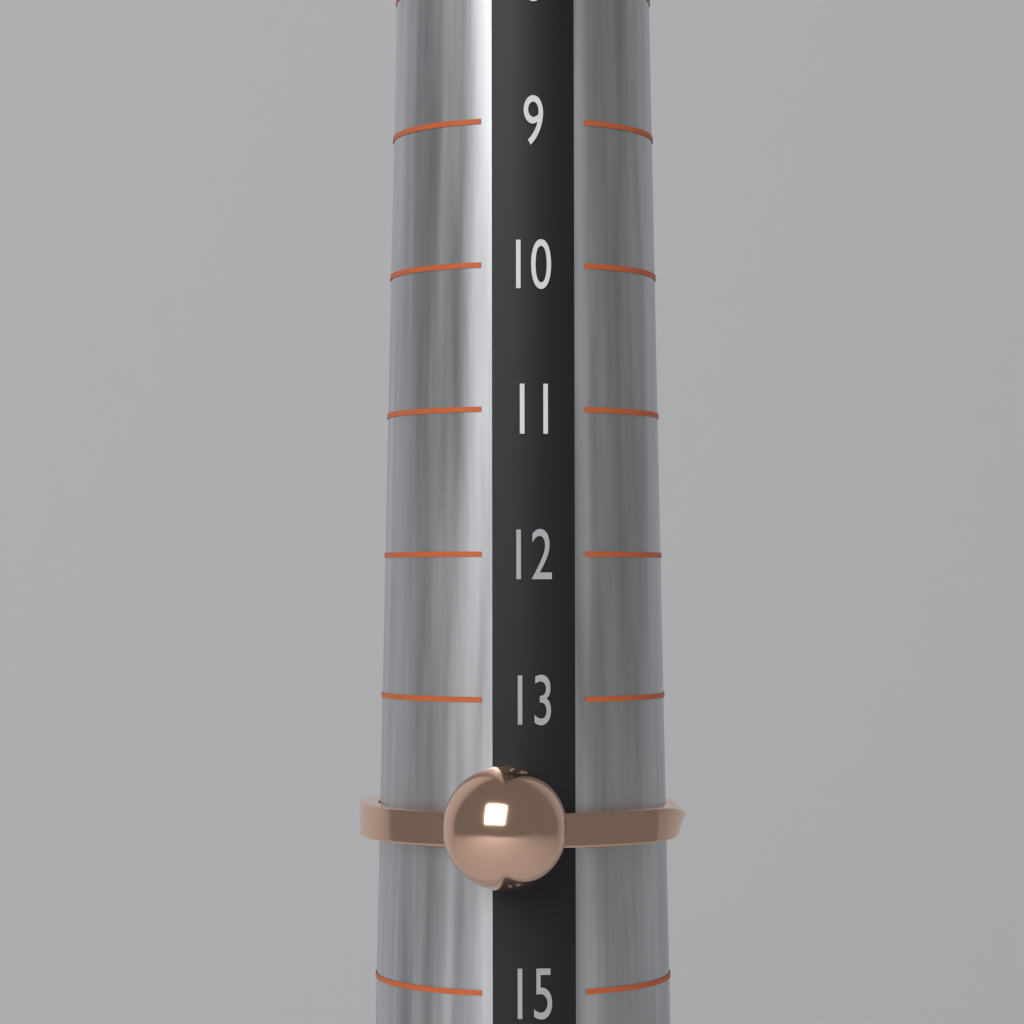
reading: 14 (no unit)
